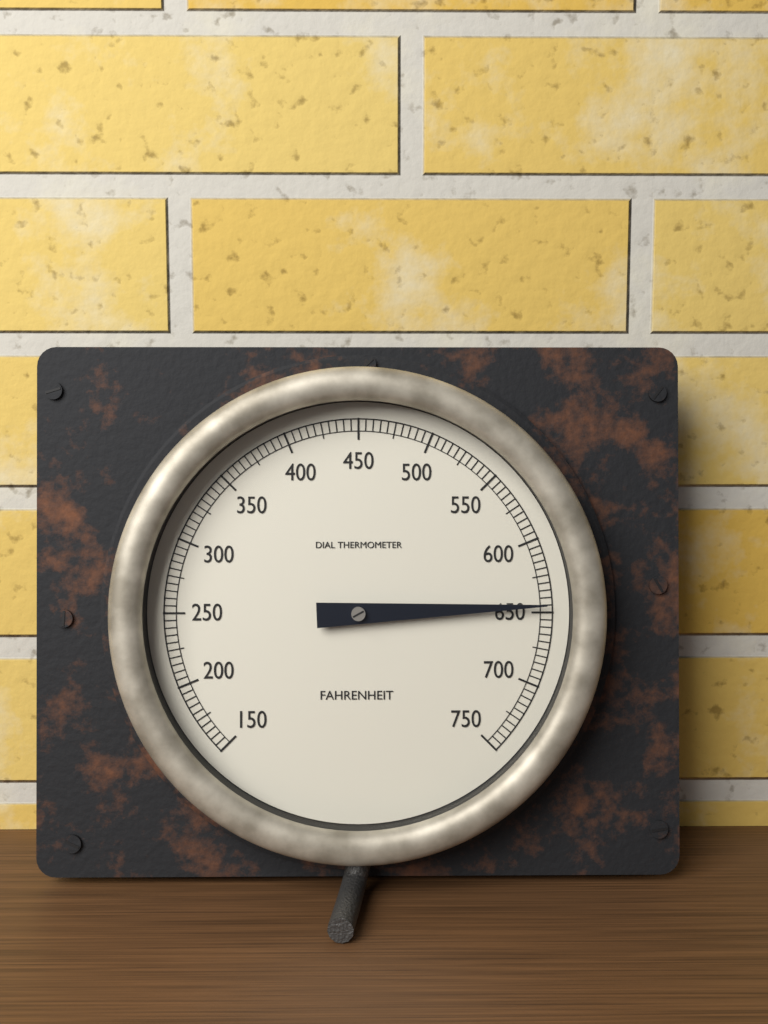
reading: 645 °F
